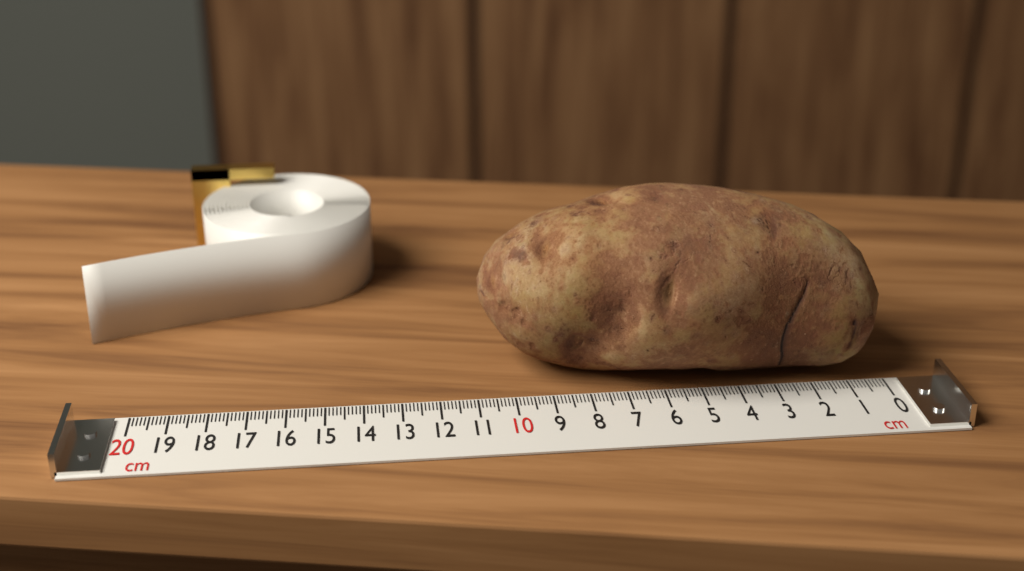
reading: 10.8 cm
